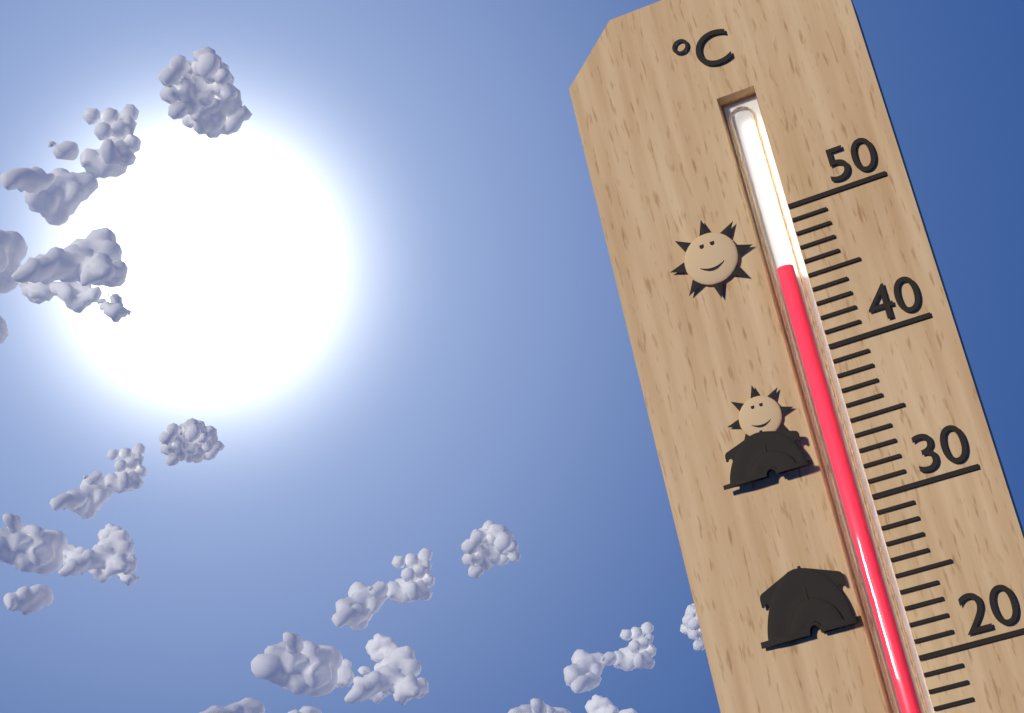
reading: 46 °C
